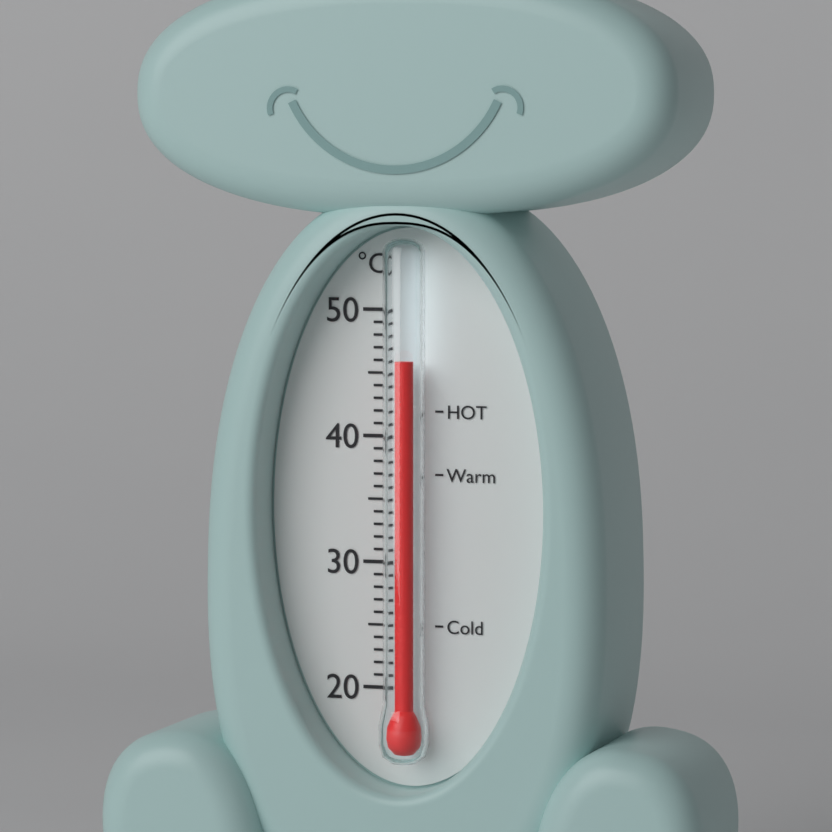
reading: 46 °C
